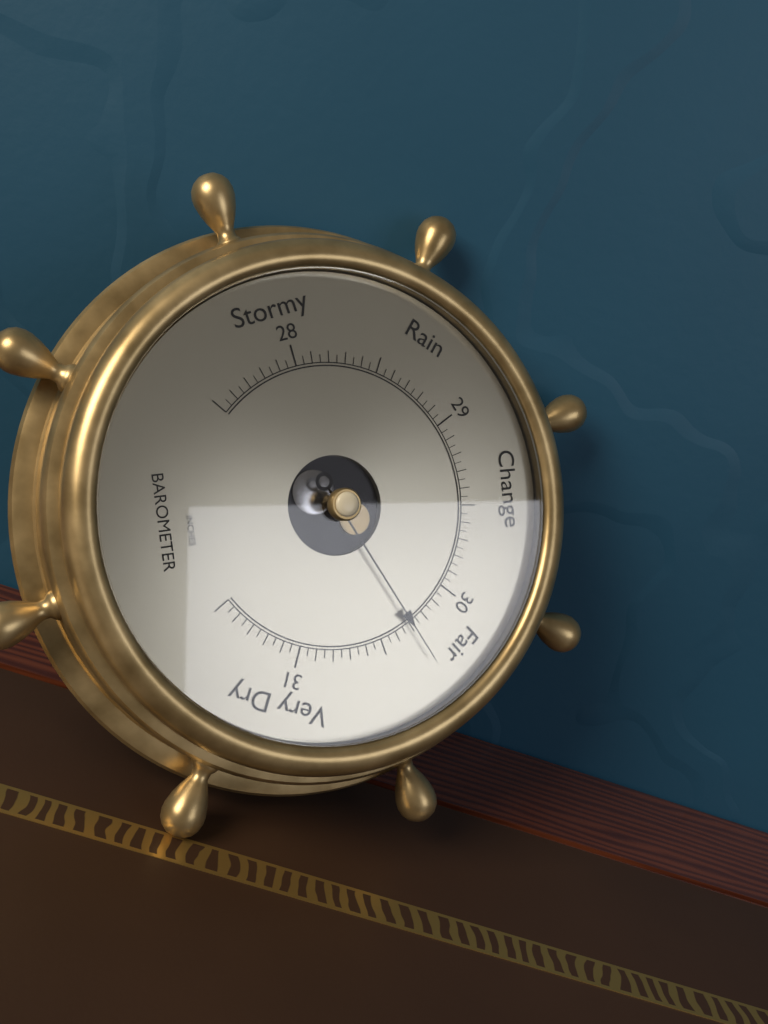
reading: 30.30 inHg
